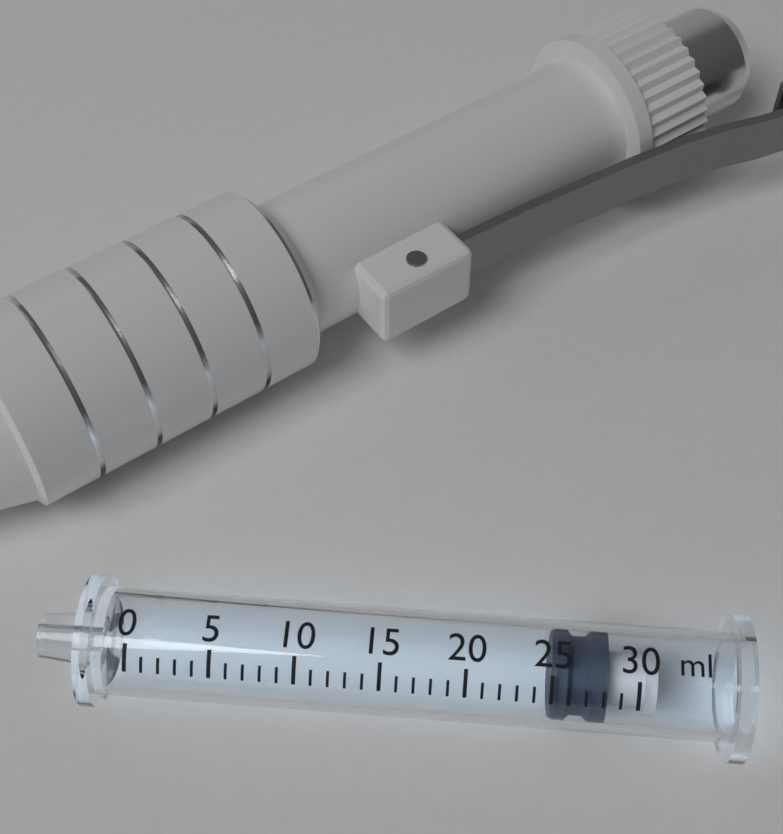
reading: 25 ml
